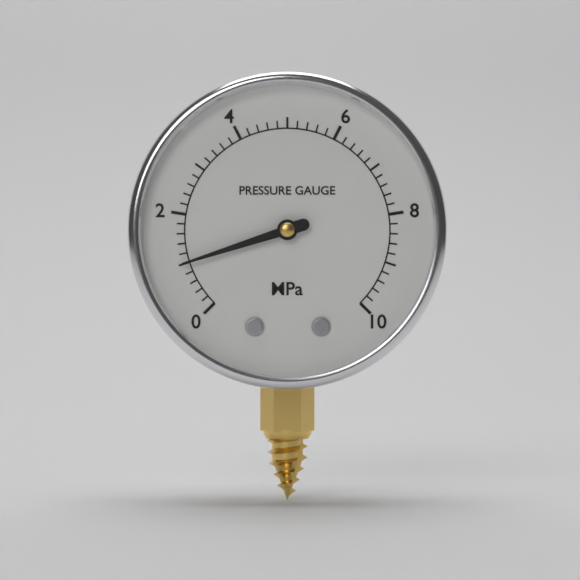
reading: 1.0 MPa
